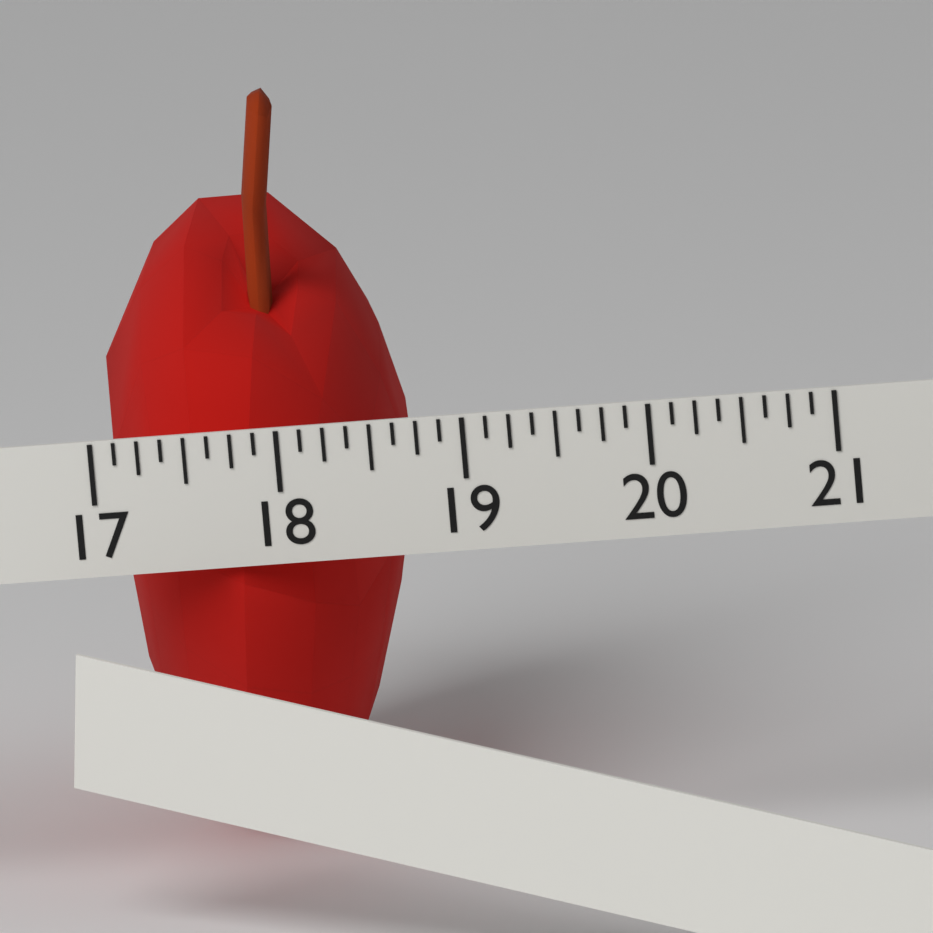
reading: 18.625 (no unit)
